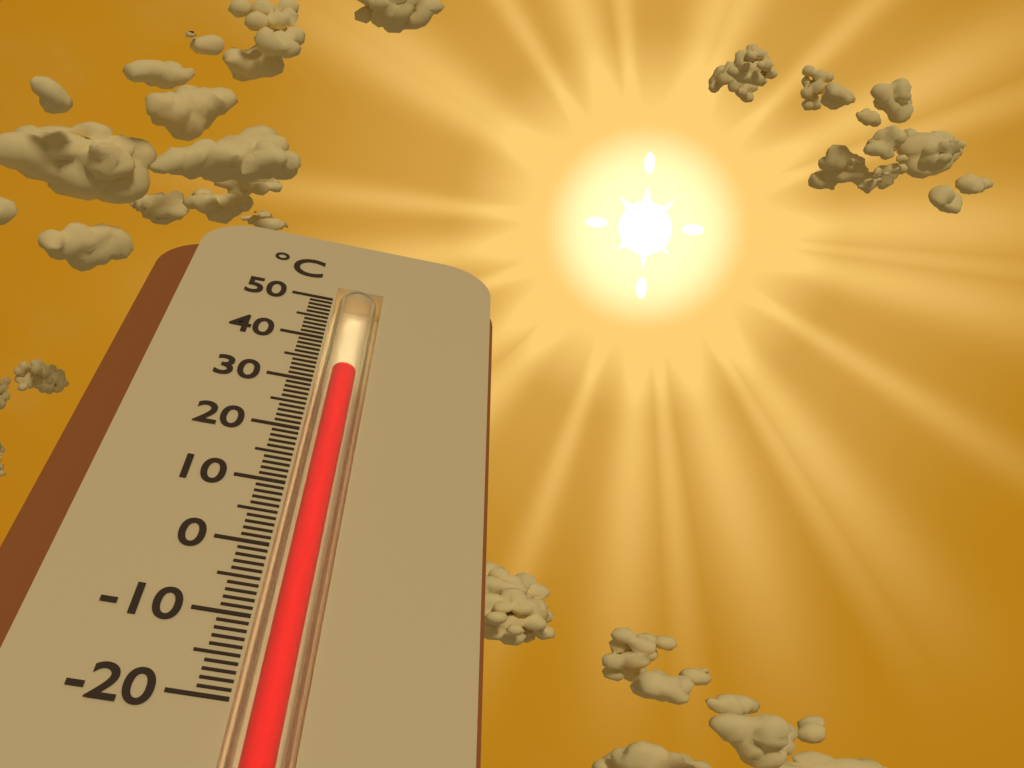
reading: 34 °C
